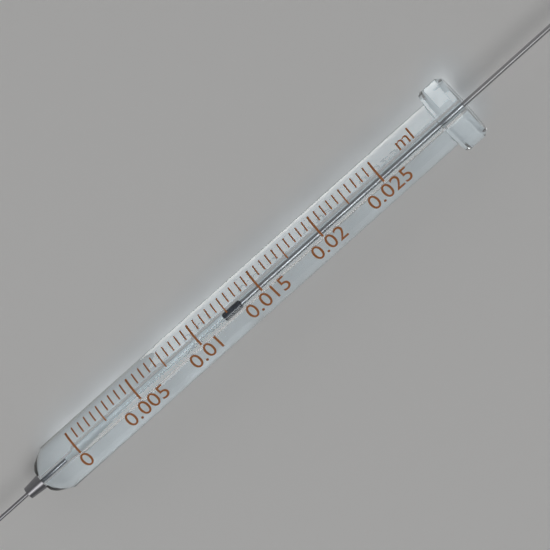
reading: 0.0120 ml
